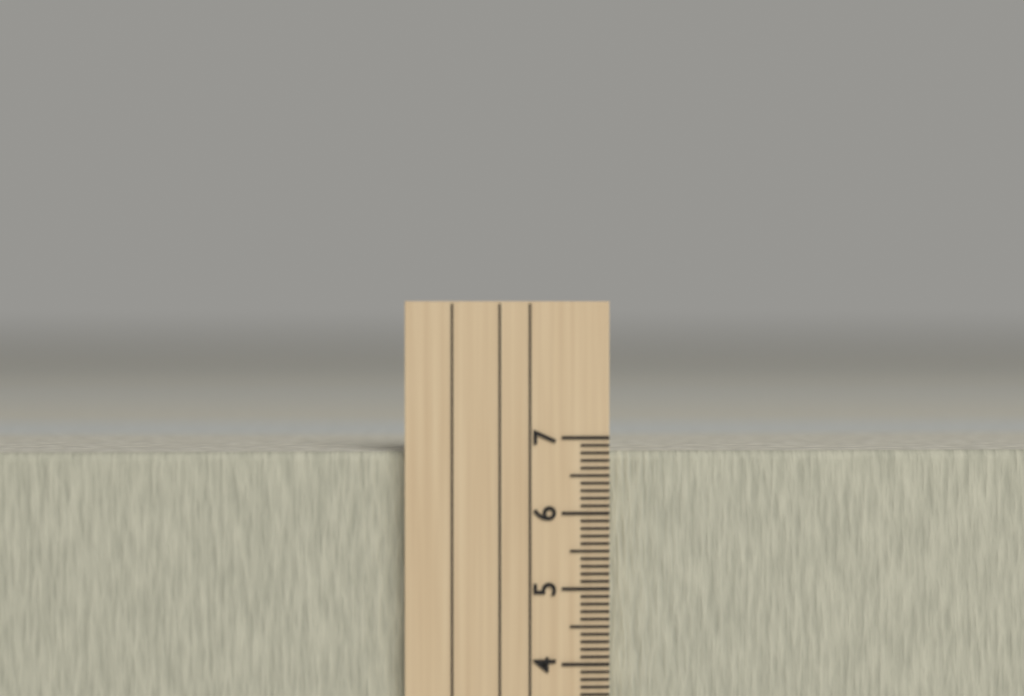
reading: 6.8 cm
